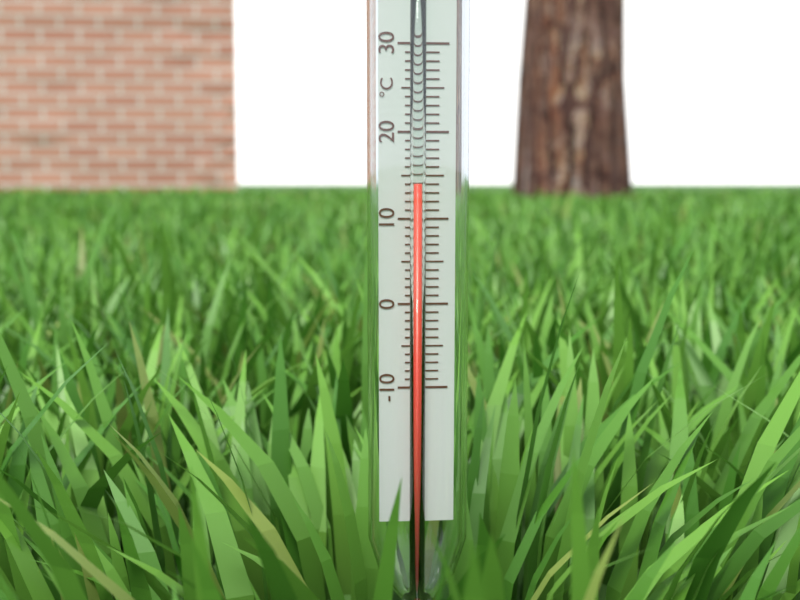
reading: 14 °C
